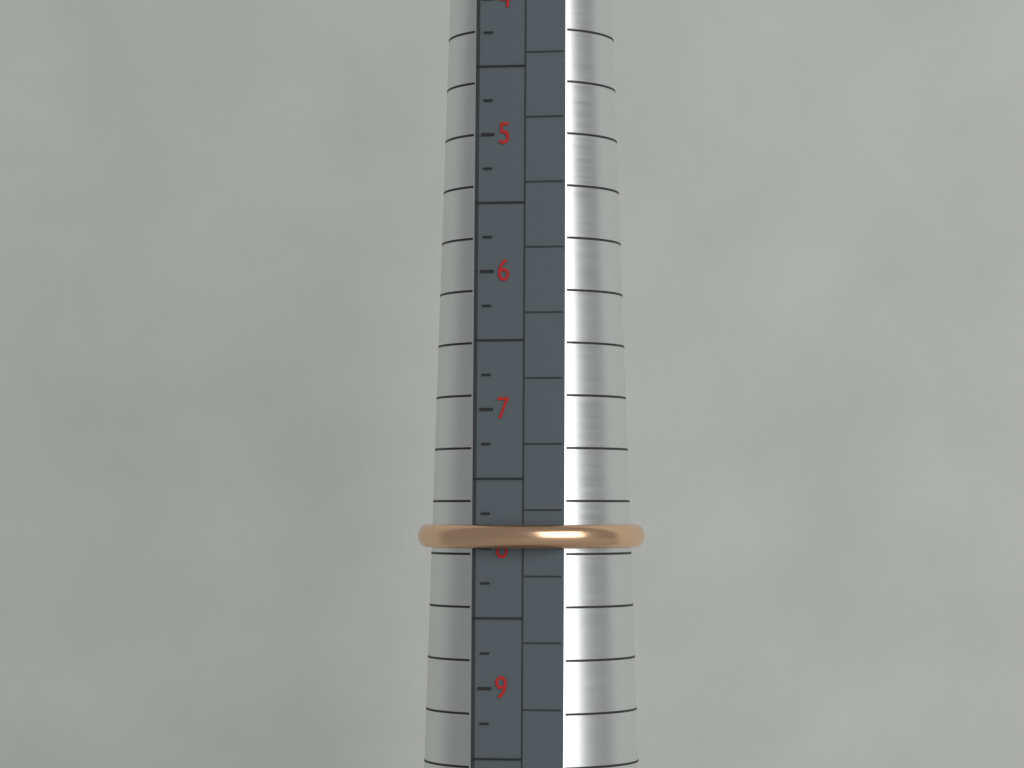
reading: 8.00 (no unit)
